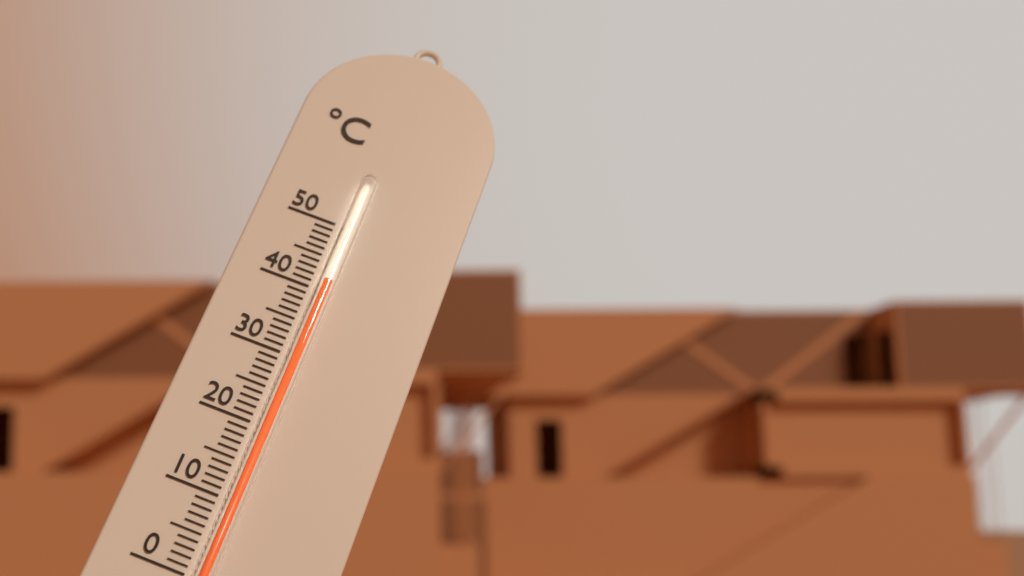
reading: 41 °C
